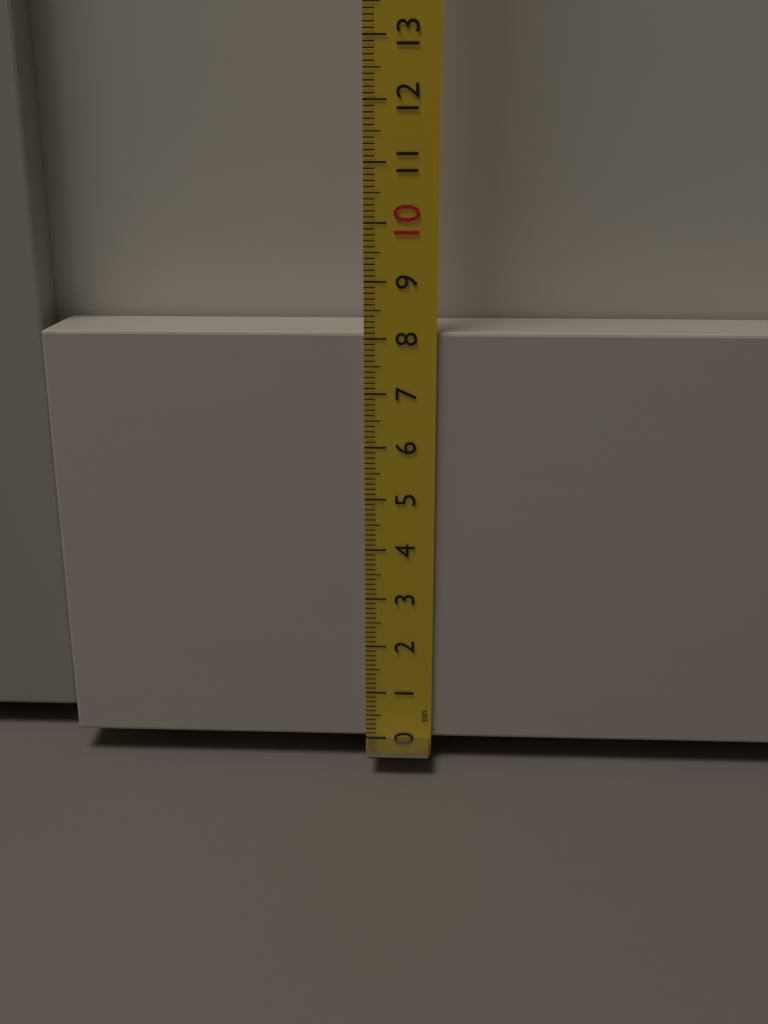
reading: 8.1 cm
